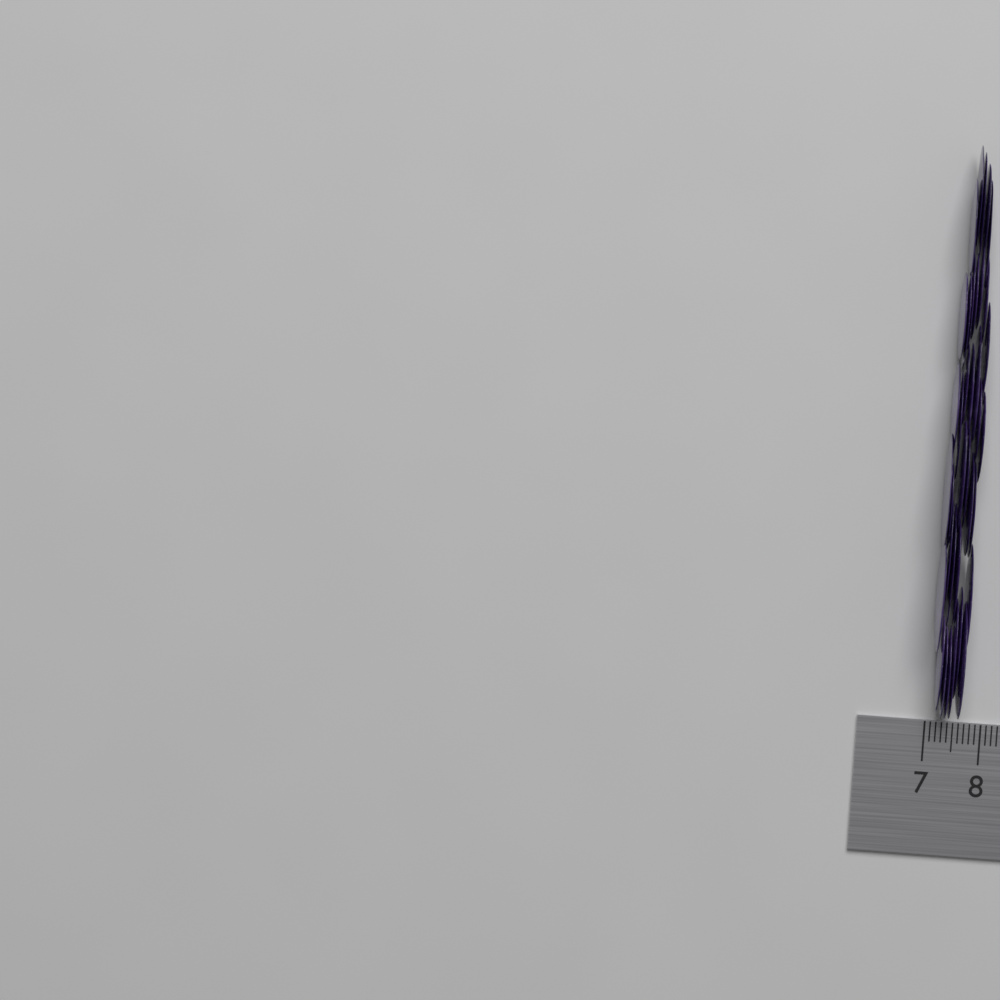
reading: 7.6 (no unit)
